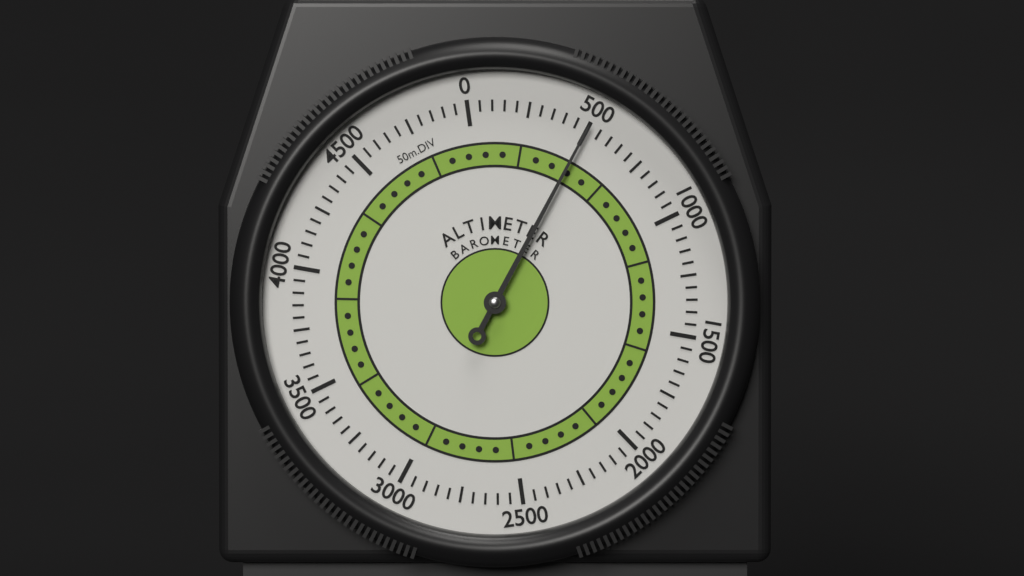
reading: 500 m
